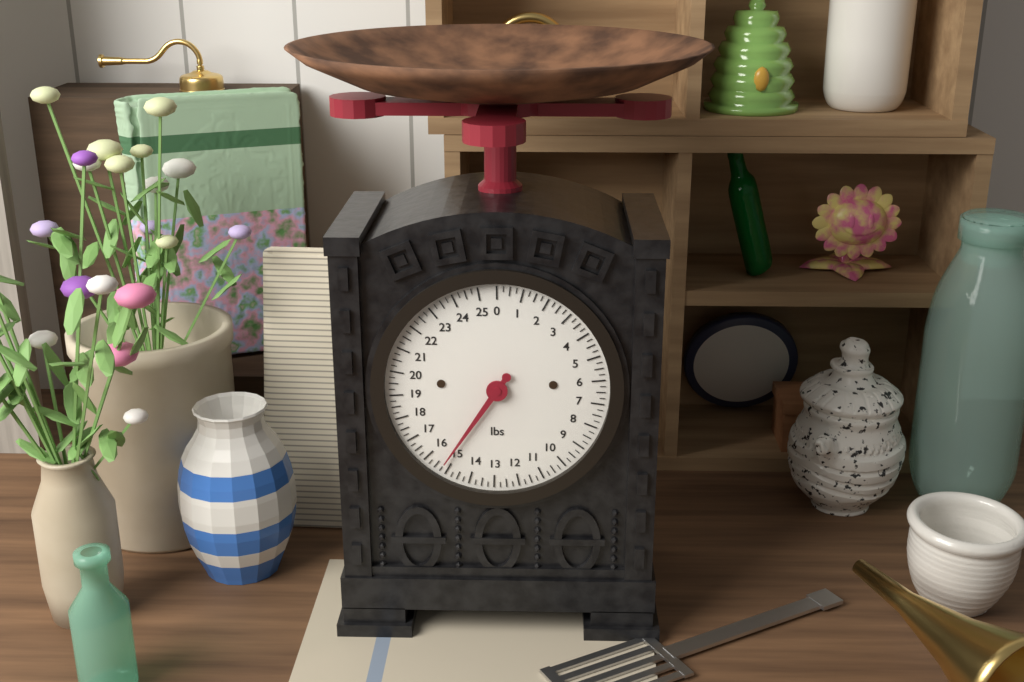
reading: 15.25 lbs
